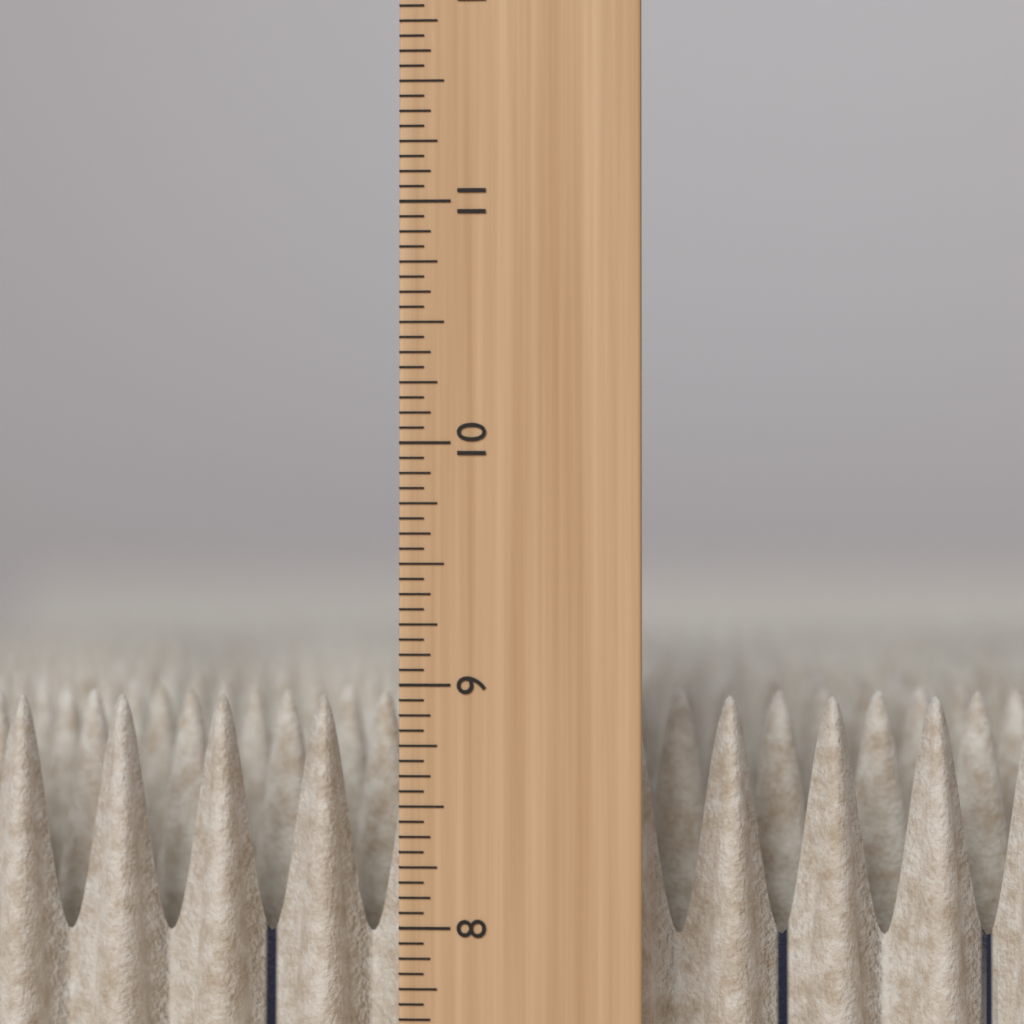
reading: 8.9375 in
